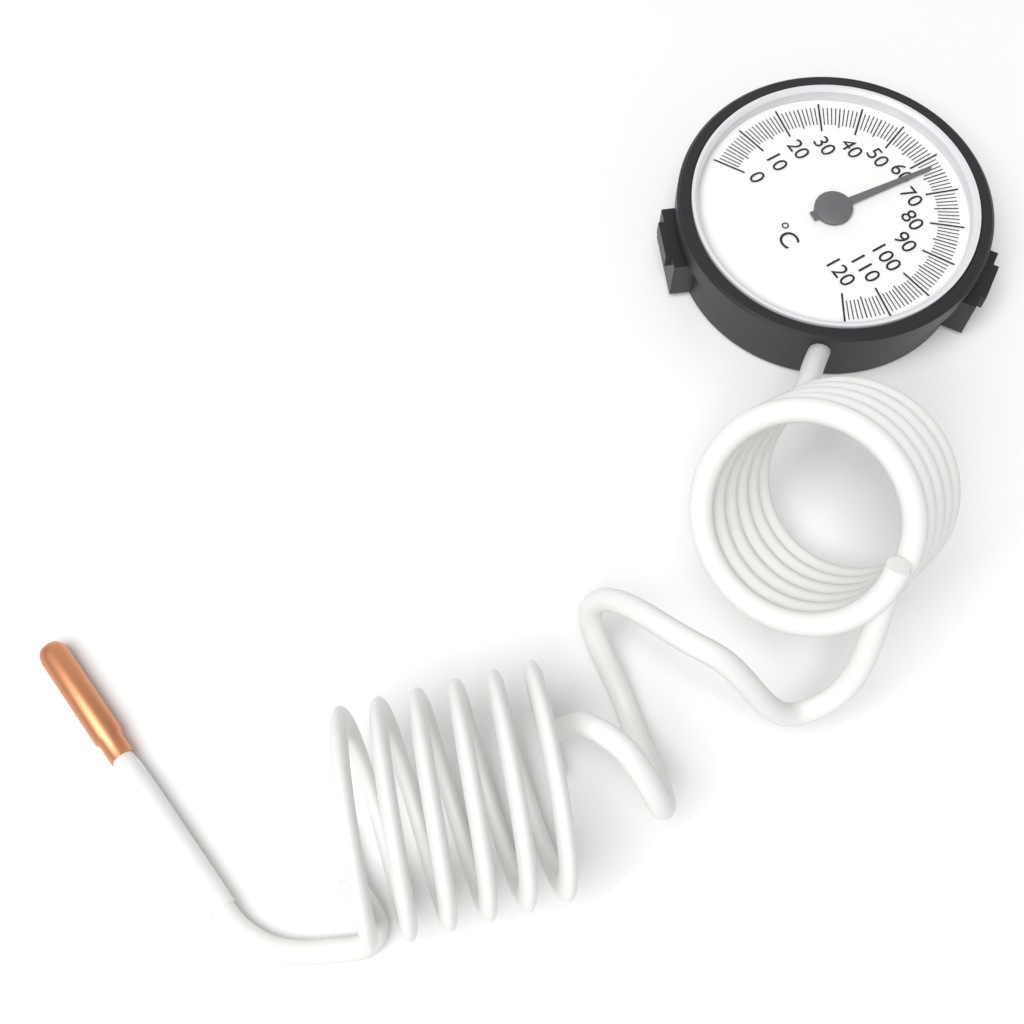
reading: 63 °C
